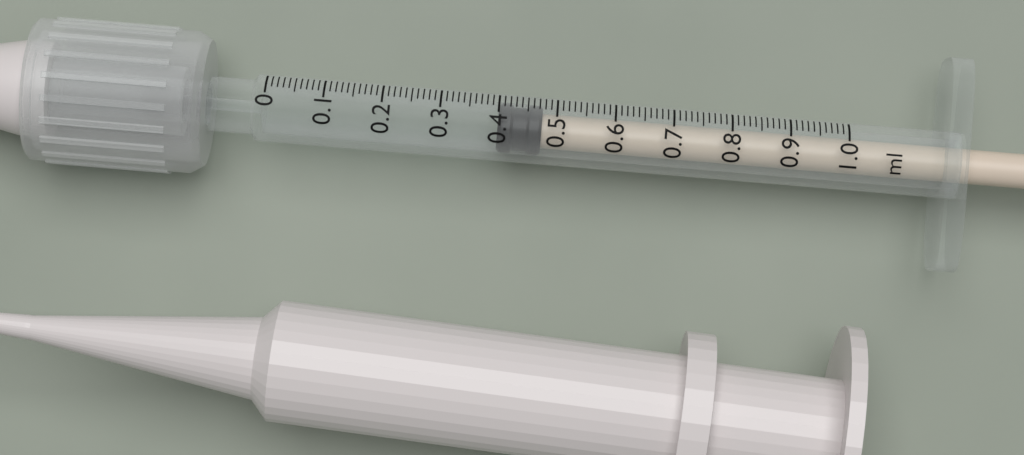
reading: 0.40 ml
